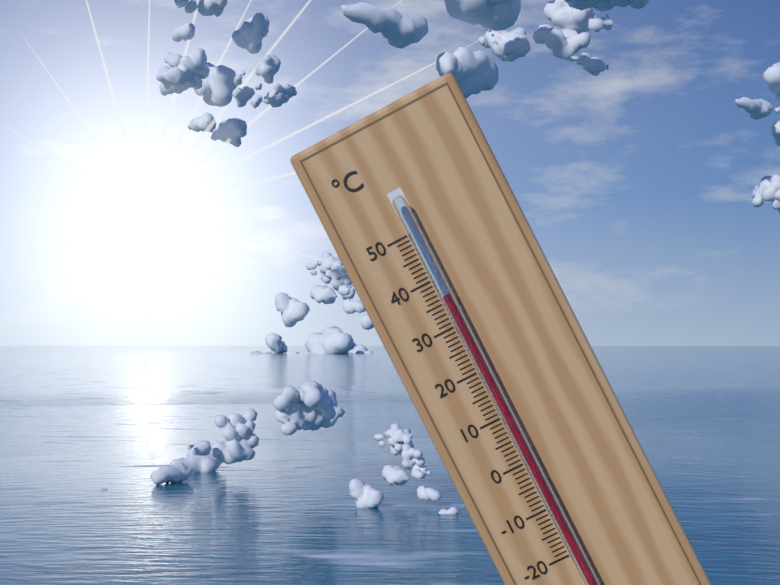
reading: 36 °C
